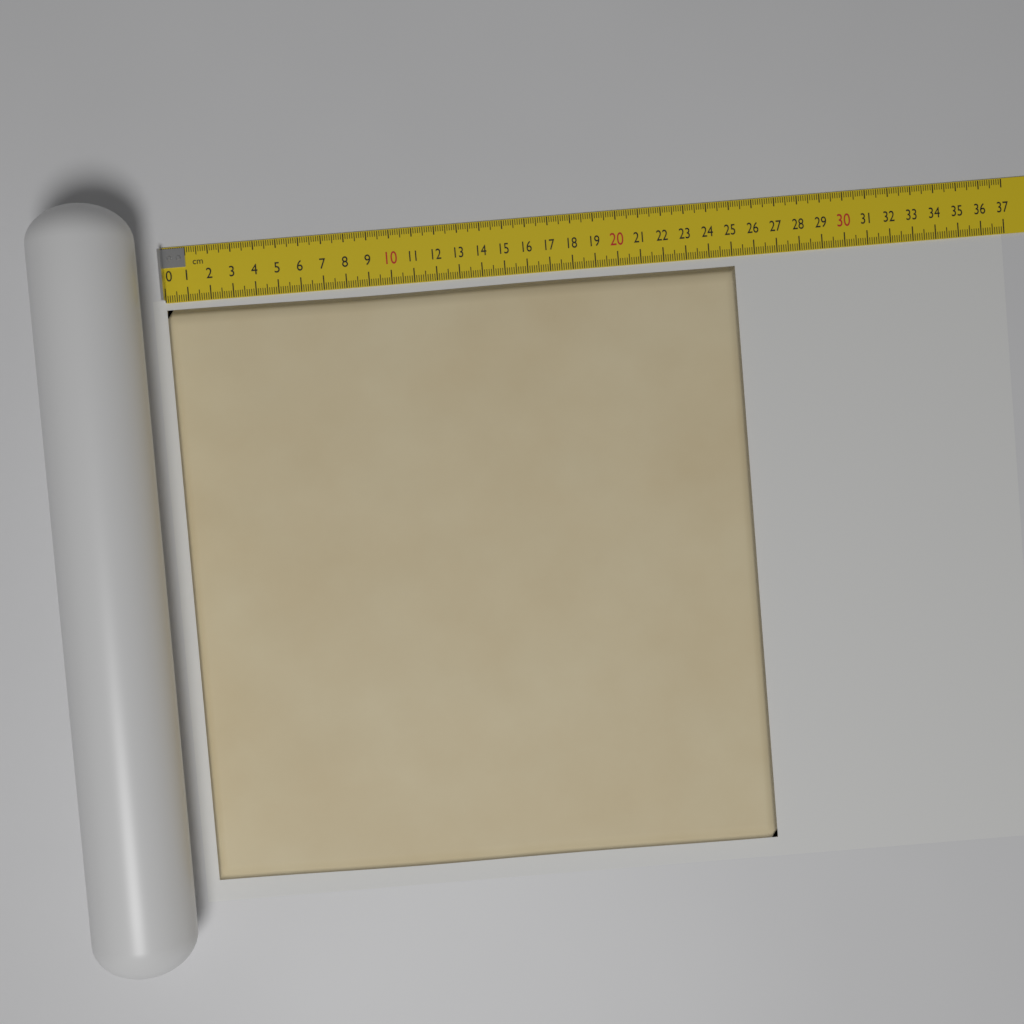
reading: 25.1 cm
